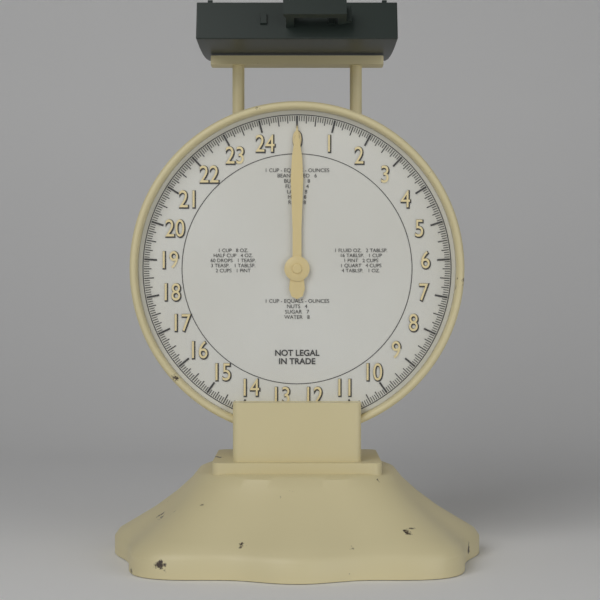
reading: 0.0000 (no unit)
